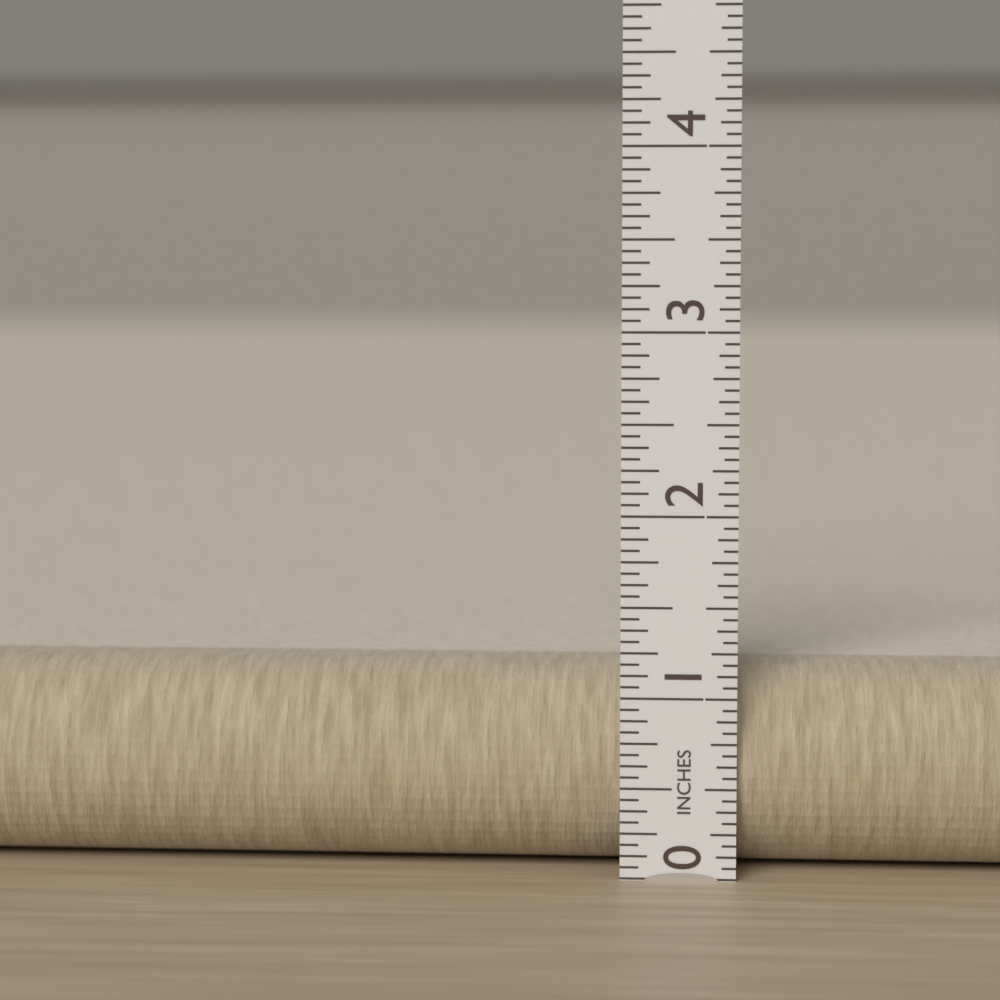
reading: 1.1250 in
